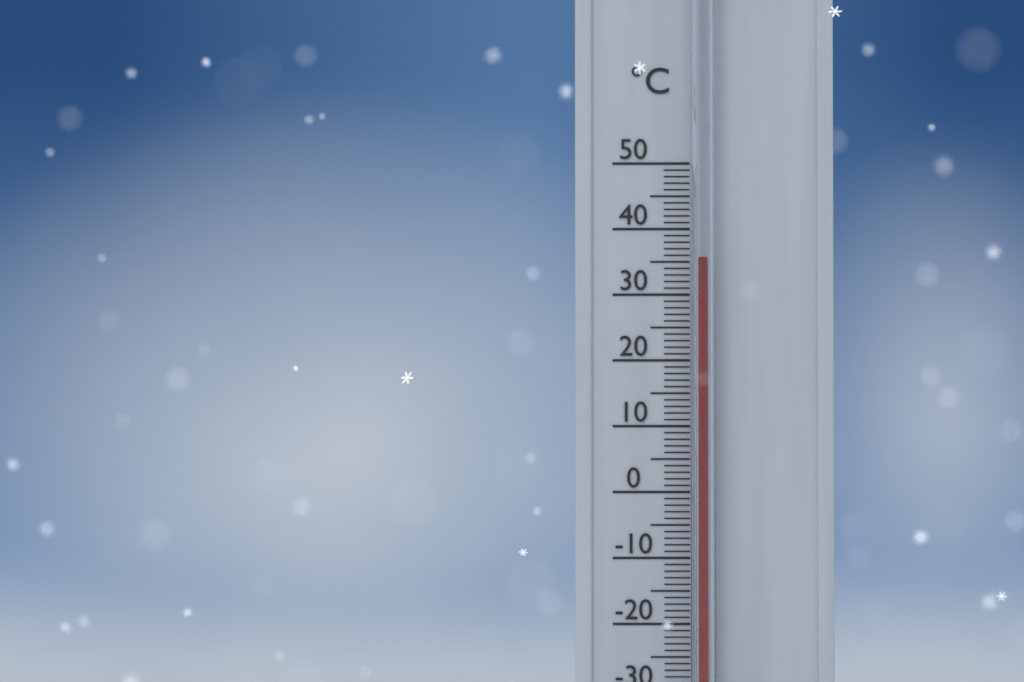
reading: 35 °C
